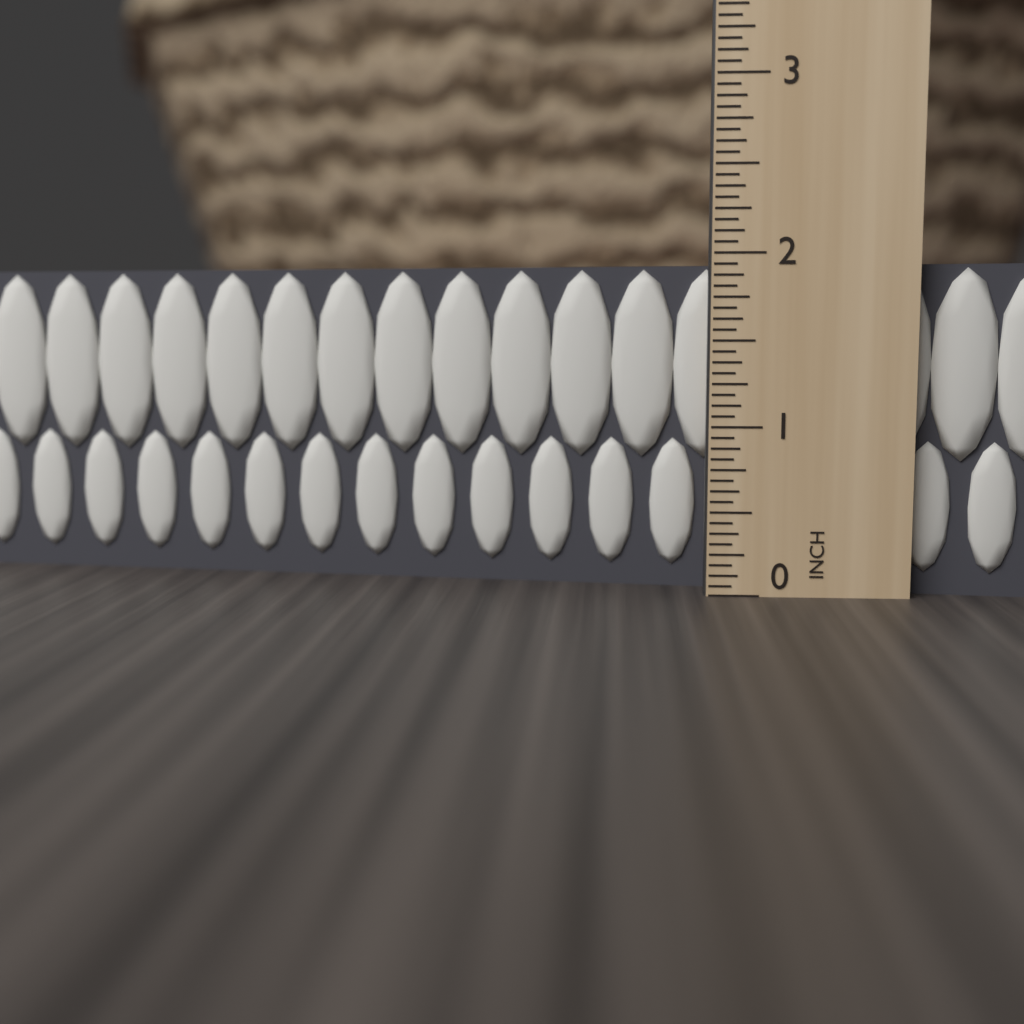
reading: 1.9375 in
